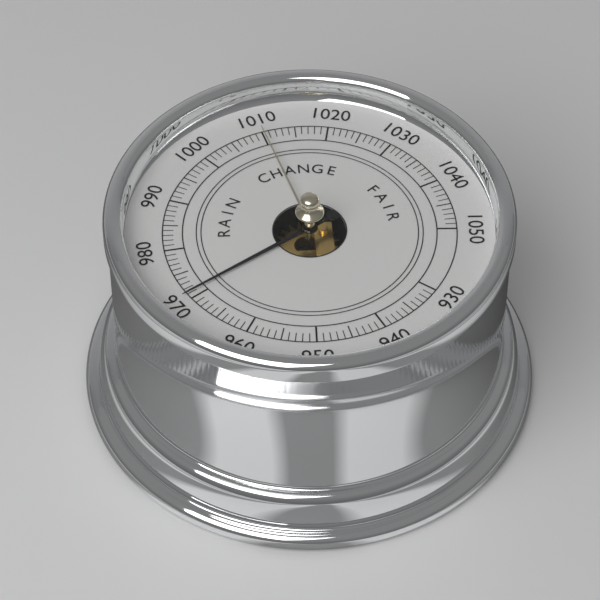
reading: 971 (no unit)
